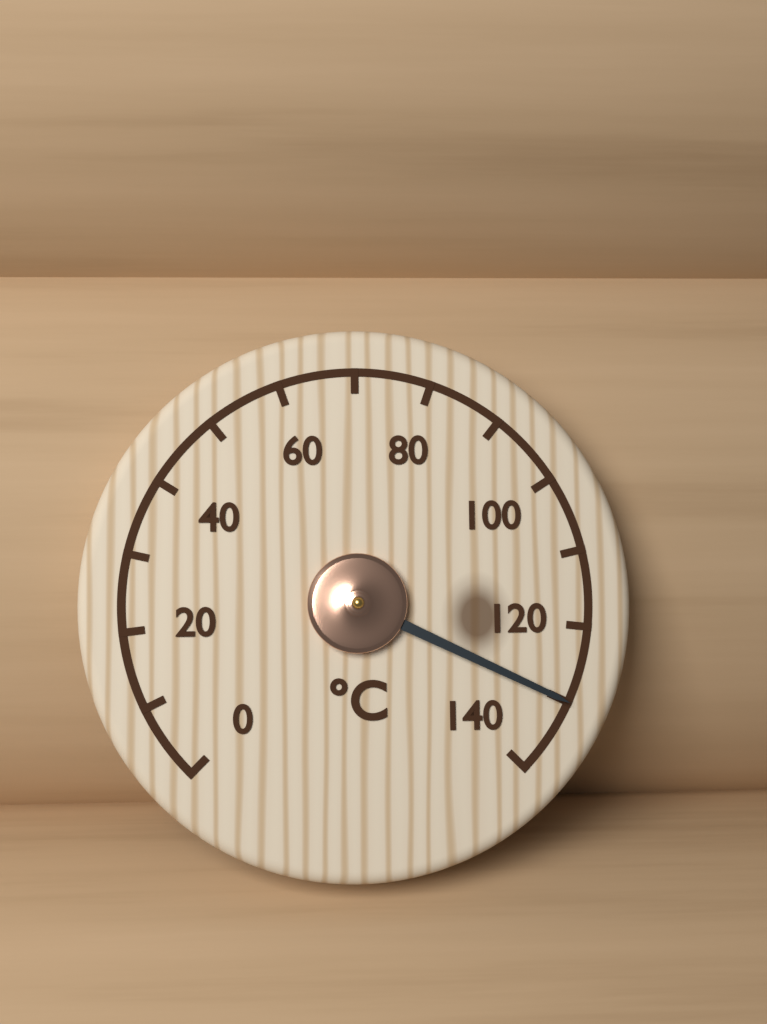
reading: 130 °C
